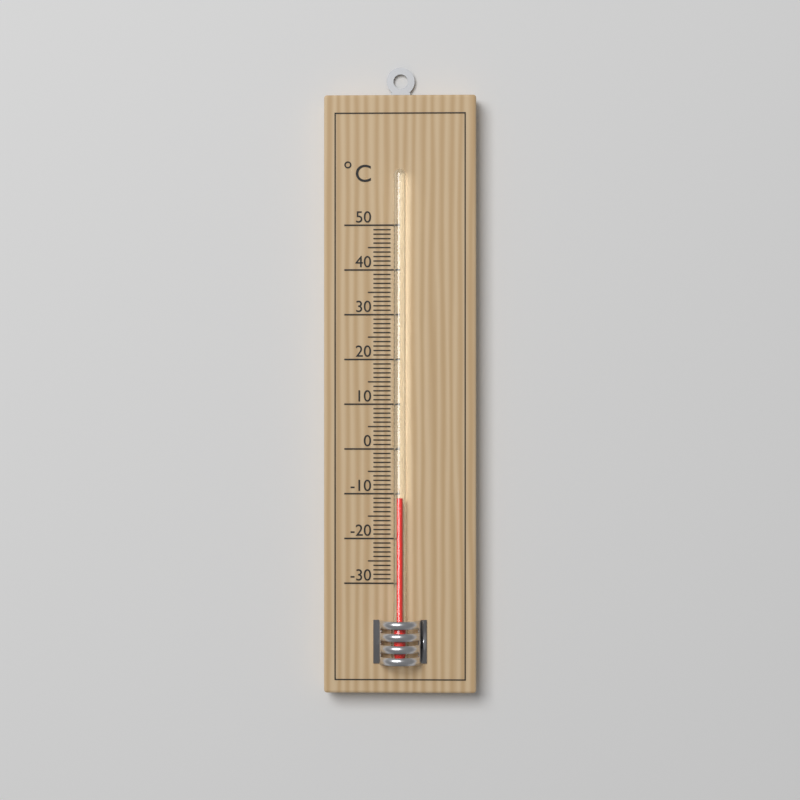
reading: -11 °C
